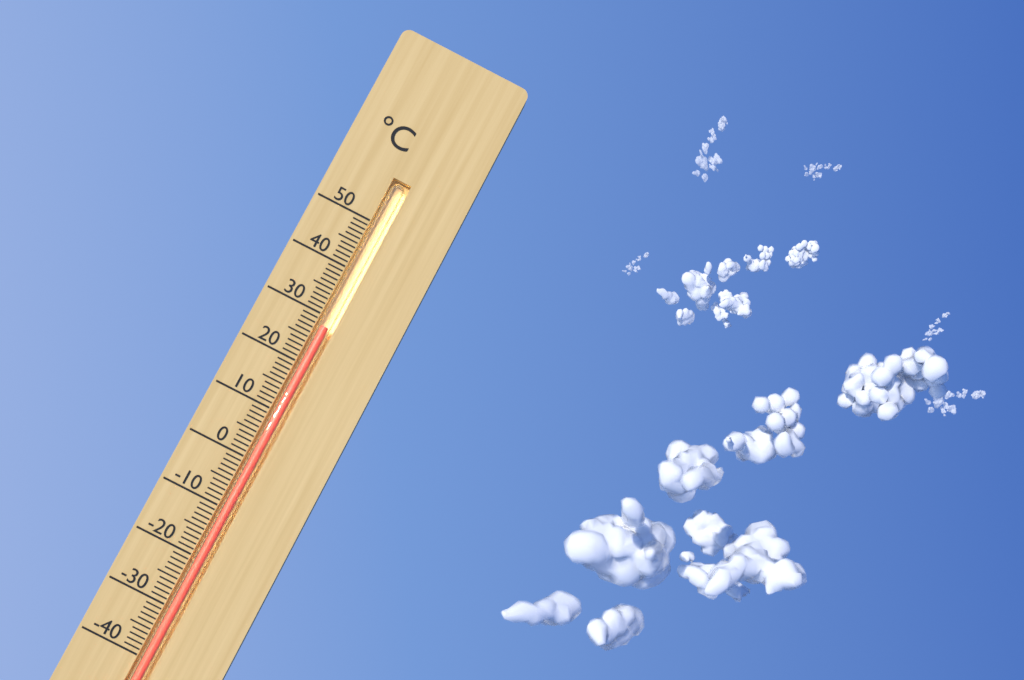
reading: 28 °C
